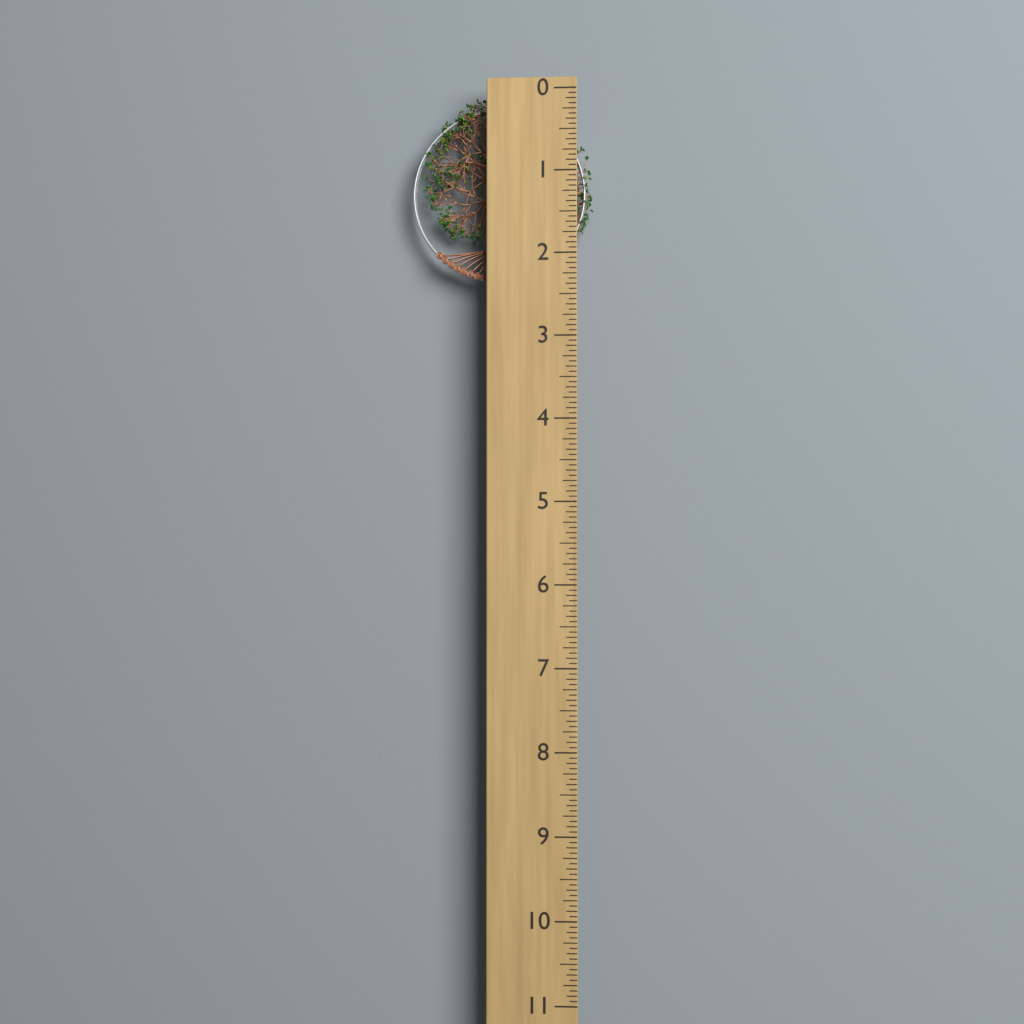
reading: 2.3125 (no unit)
